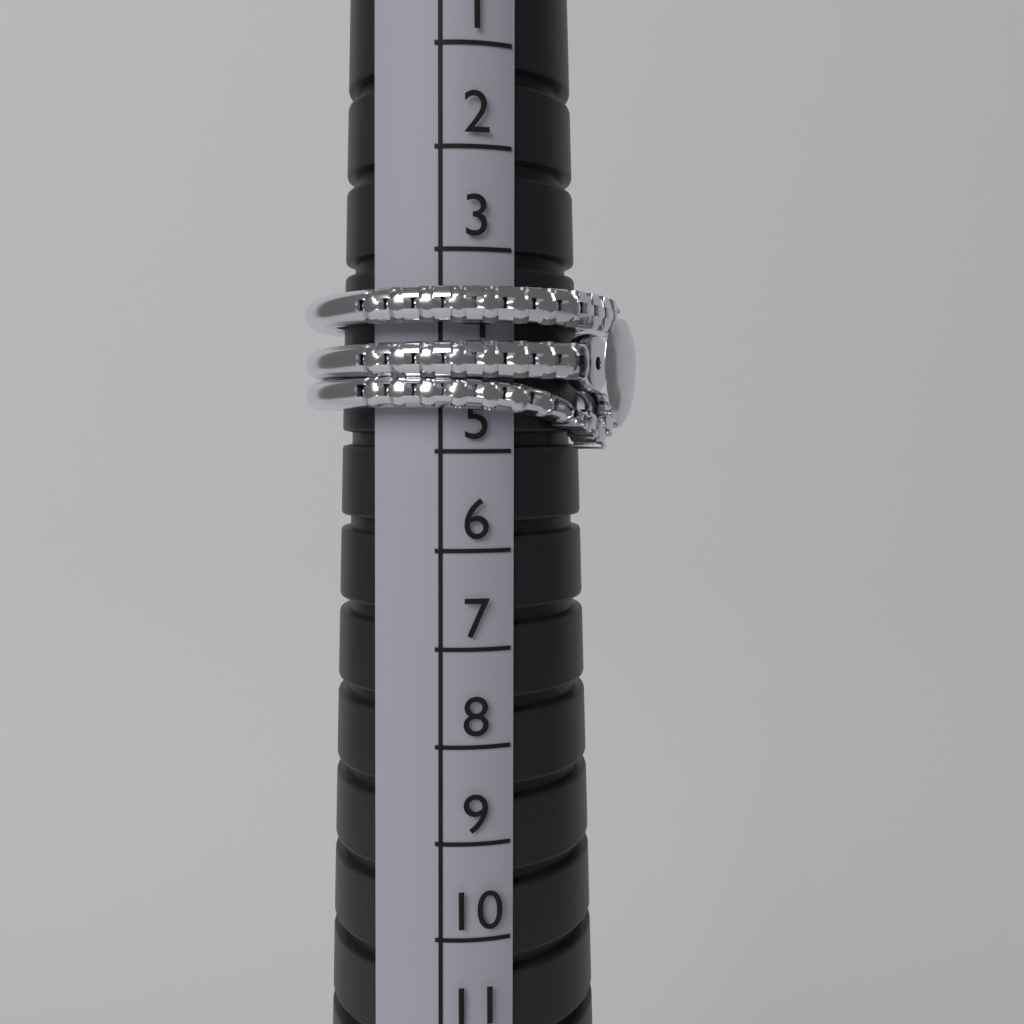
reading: 5 (no unit)
